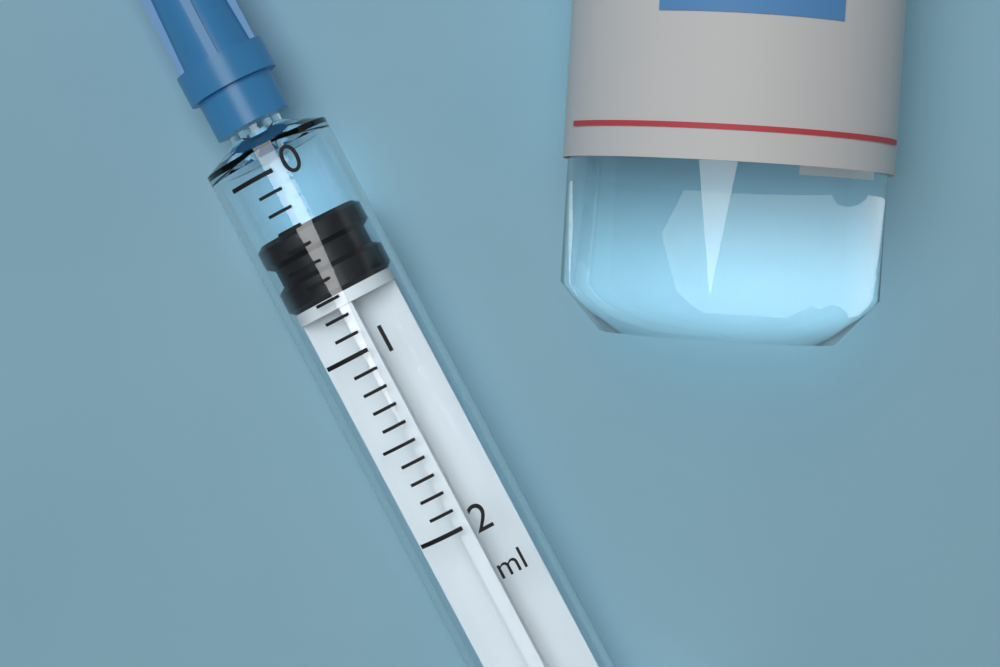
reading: 0.3 ml
